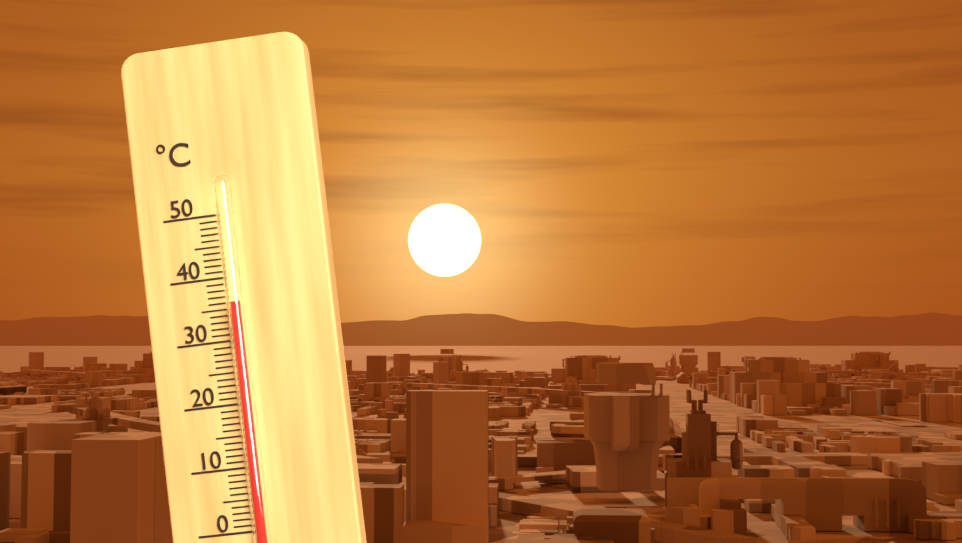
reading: 36 °C
